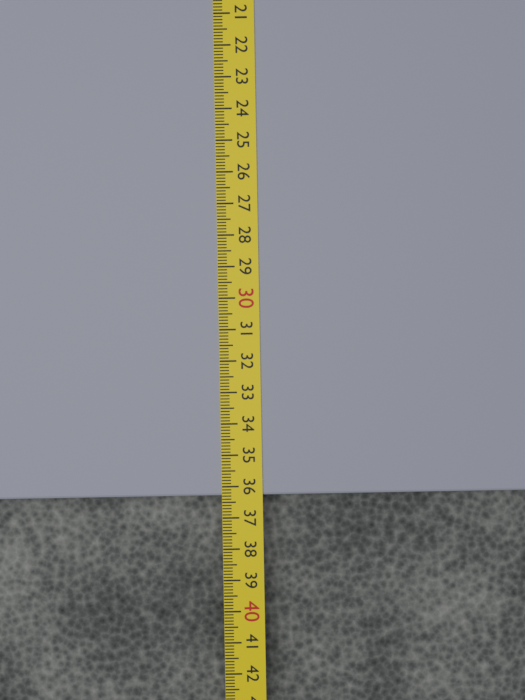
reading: 36.3 cm
